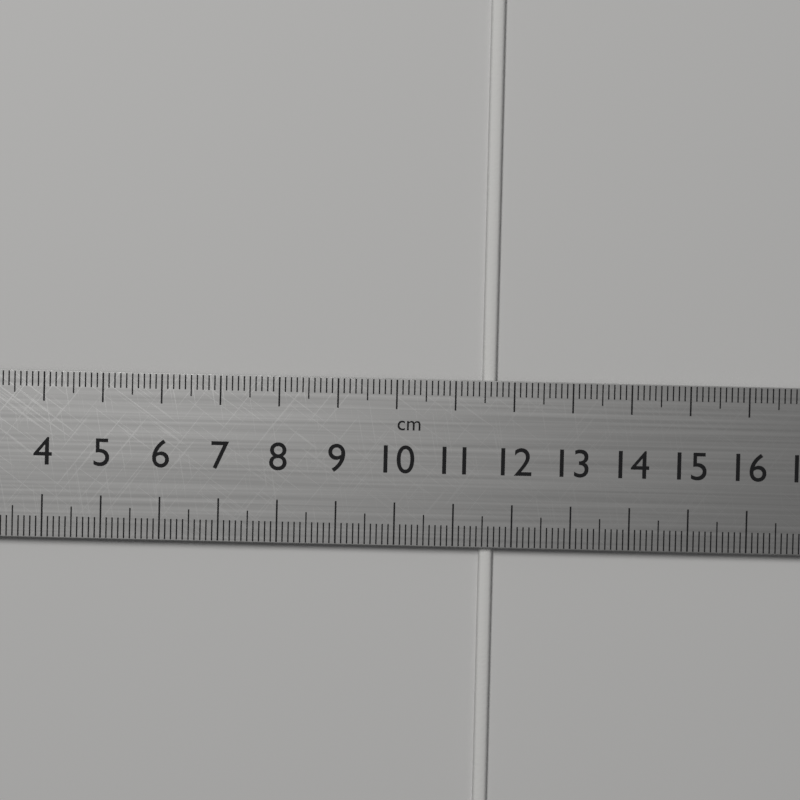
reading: 11.7 cm
